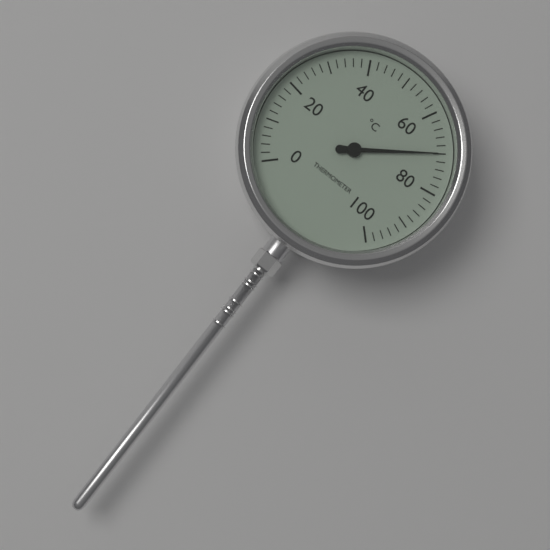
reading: 70 °C
